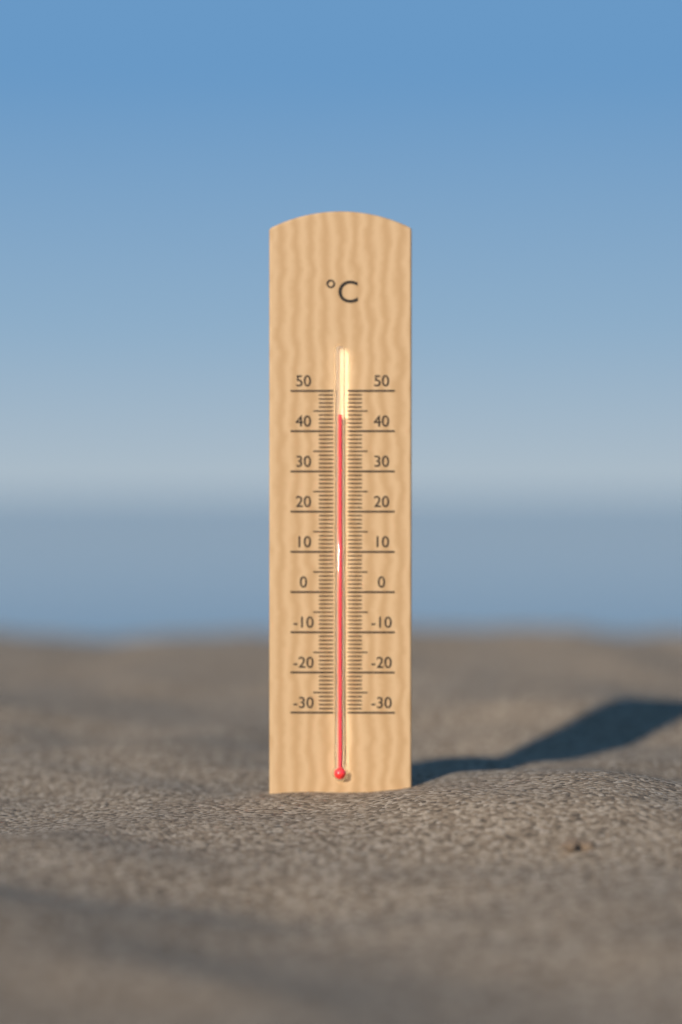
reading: 44 °C
